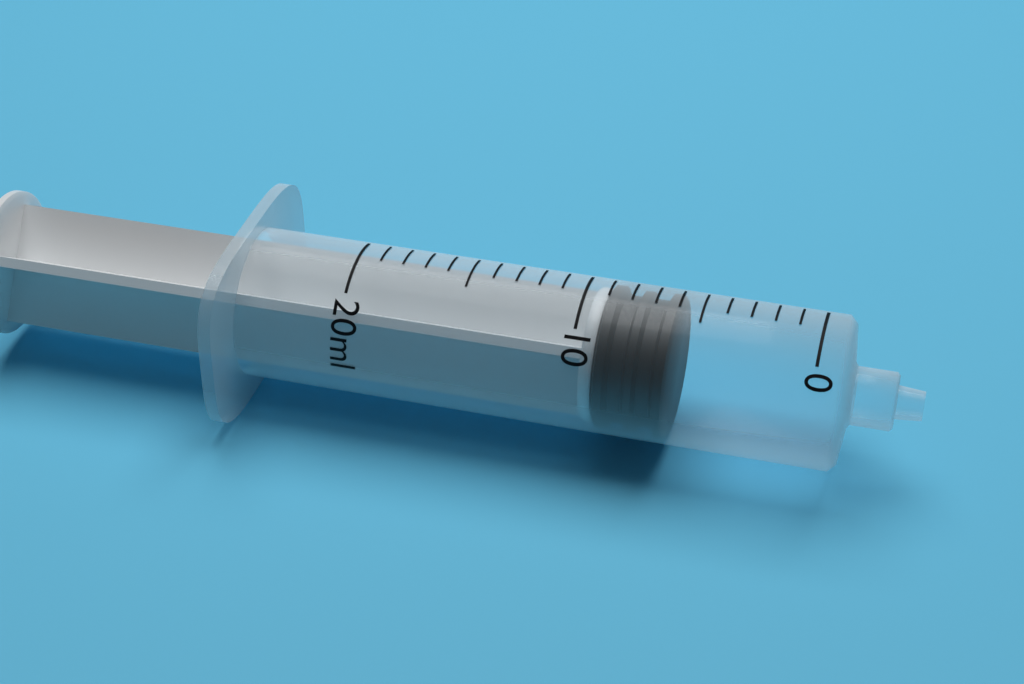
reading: 6 ml
